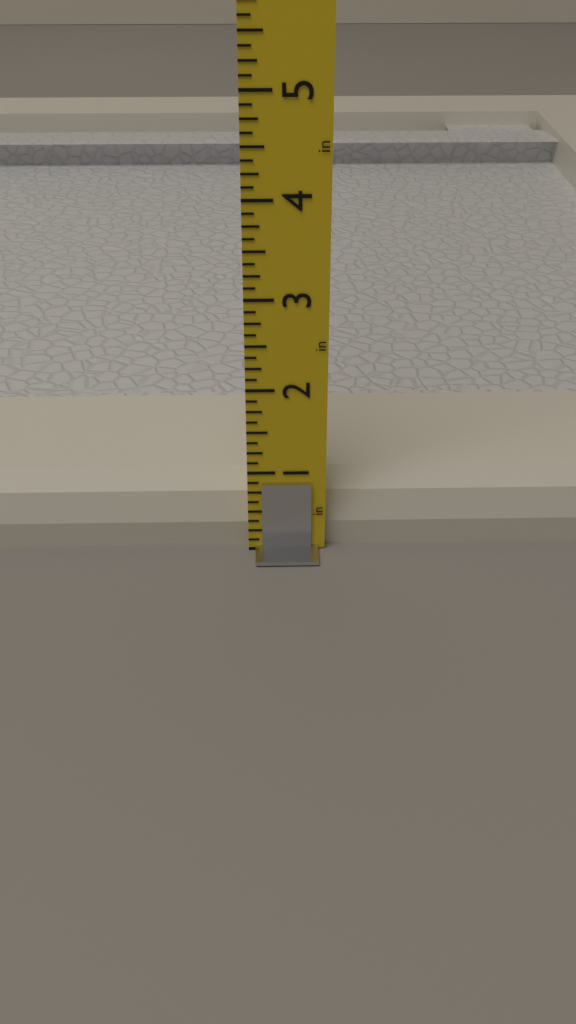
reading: 0.750 in
